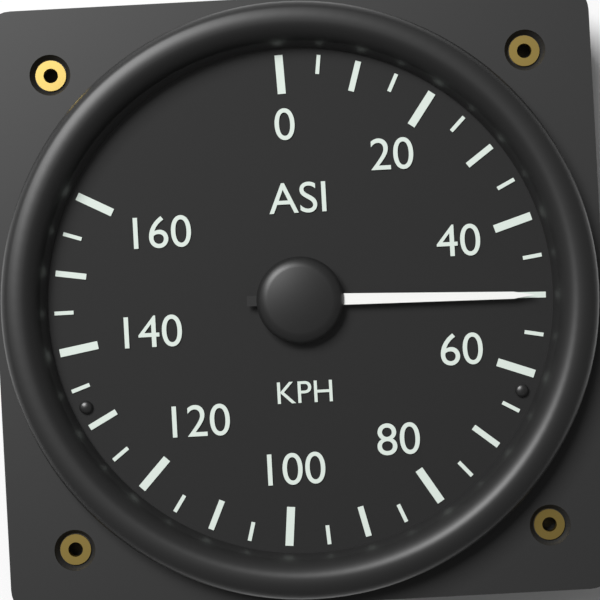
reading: 50 KPH
